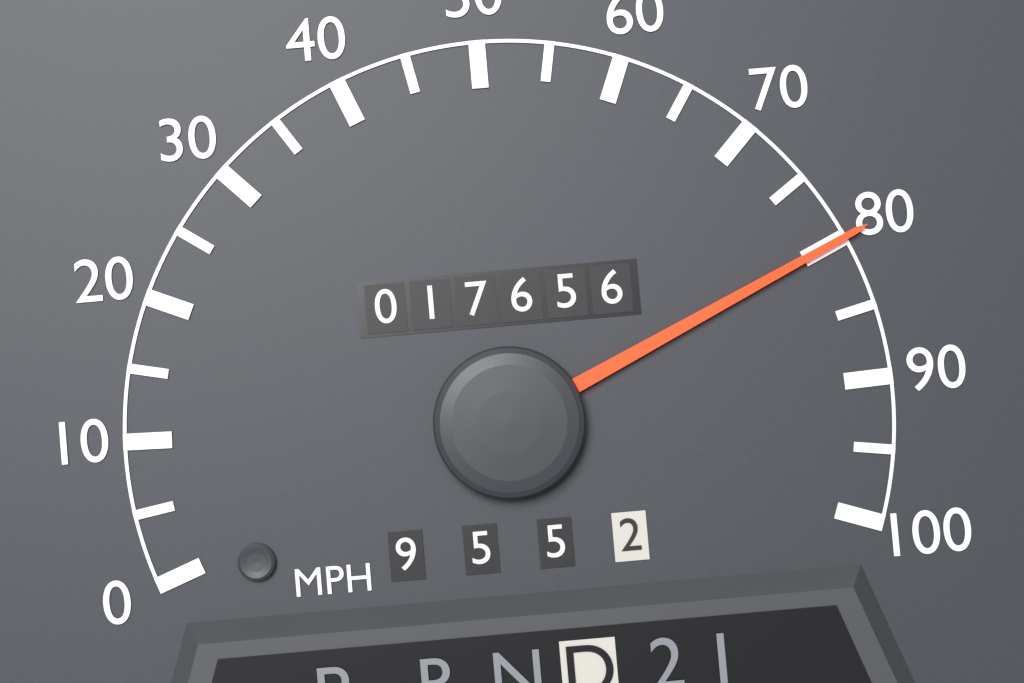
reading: 80 MPH
